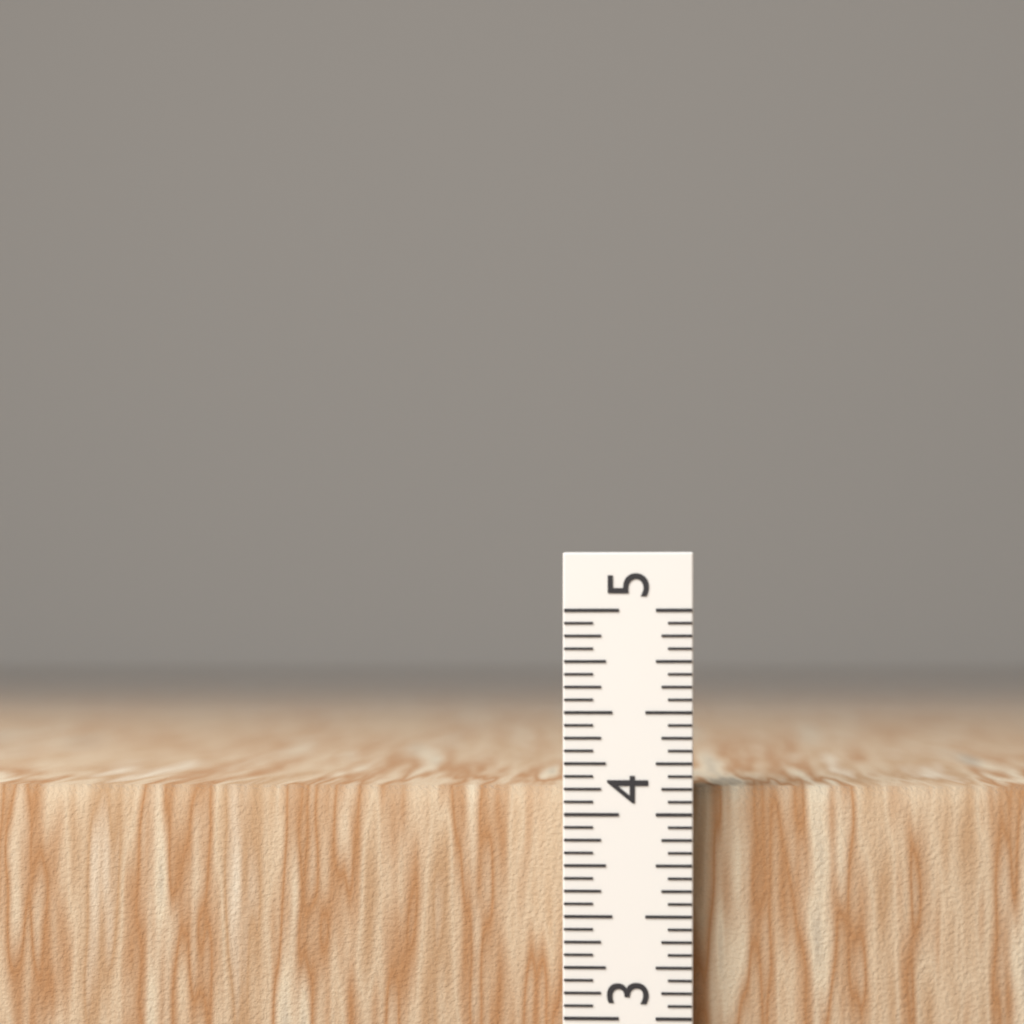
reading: 4.1250 in
